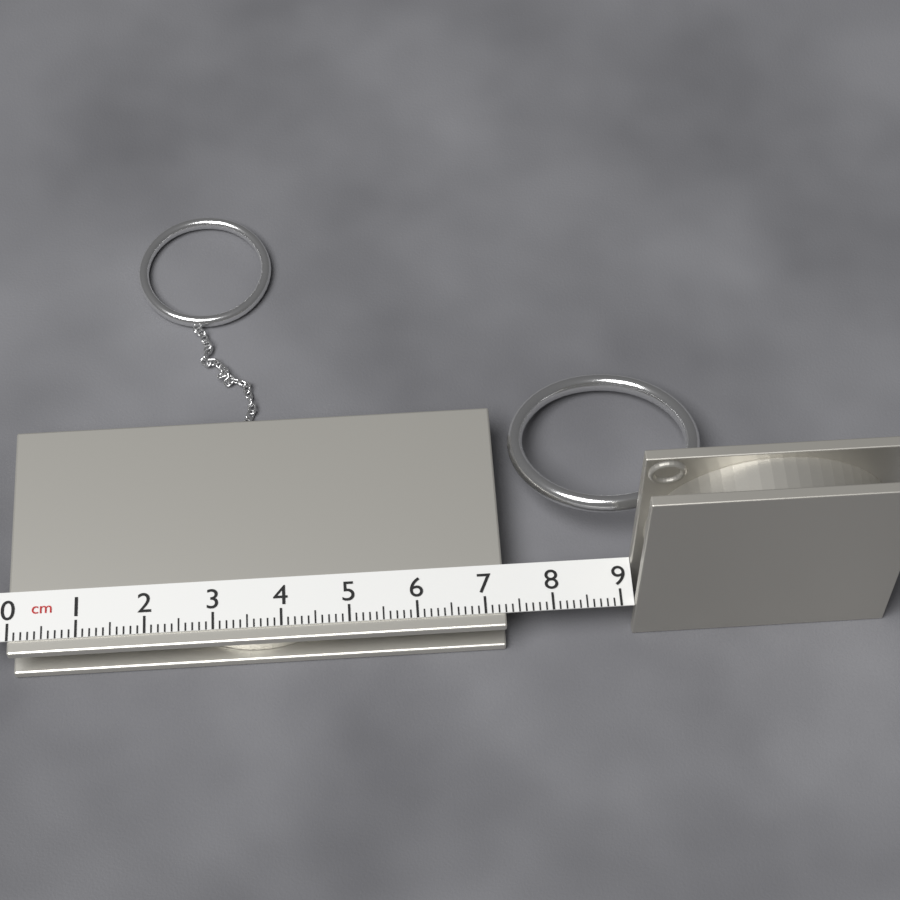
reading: 7.3 cm
